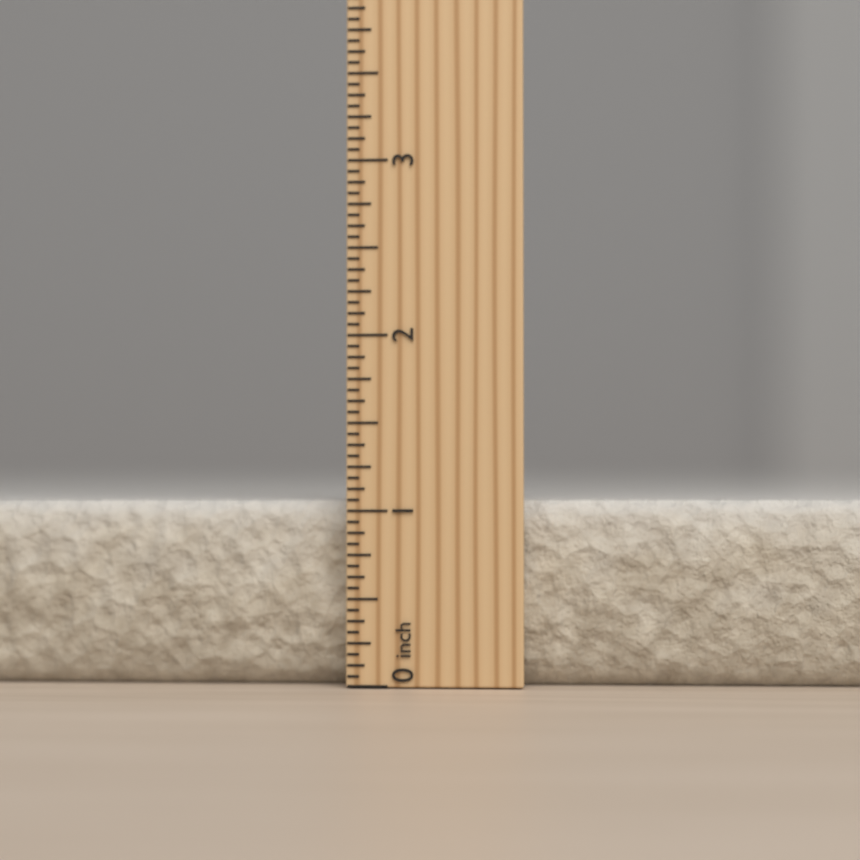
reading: 1.0625 inch
